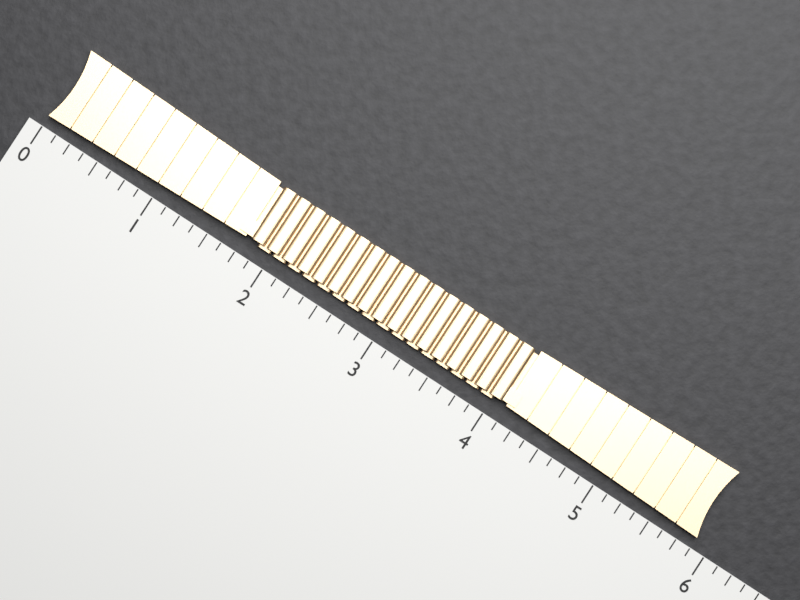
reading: 5.875 (no unit)
